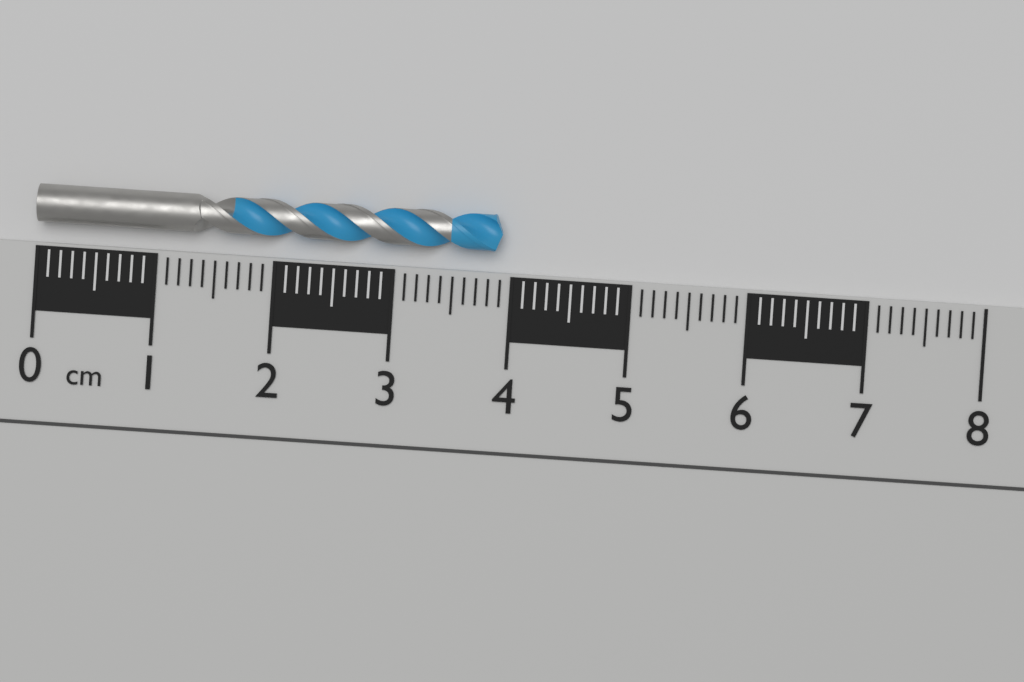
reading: 3.9 cm
